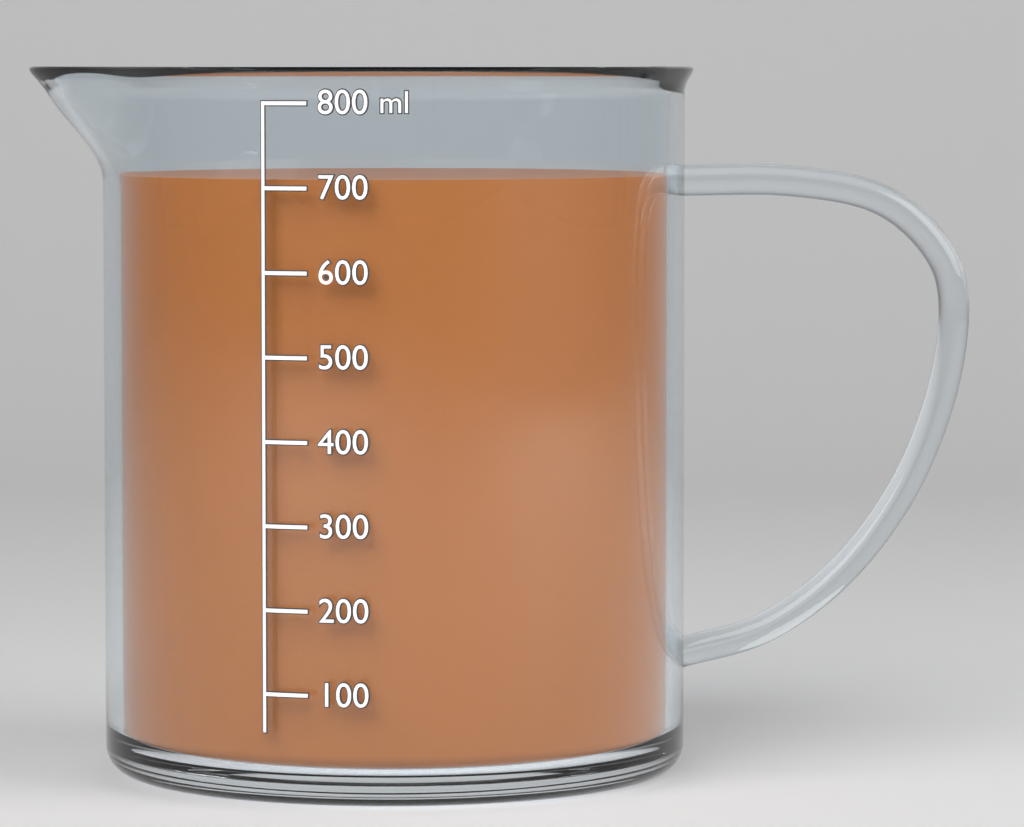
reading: 710 ml
